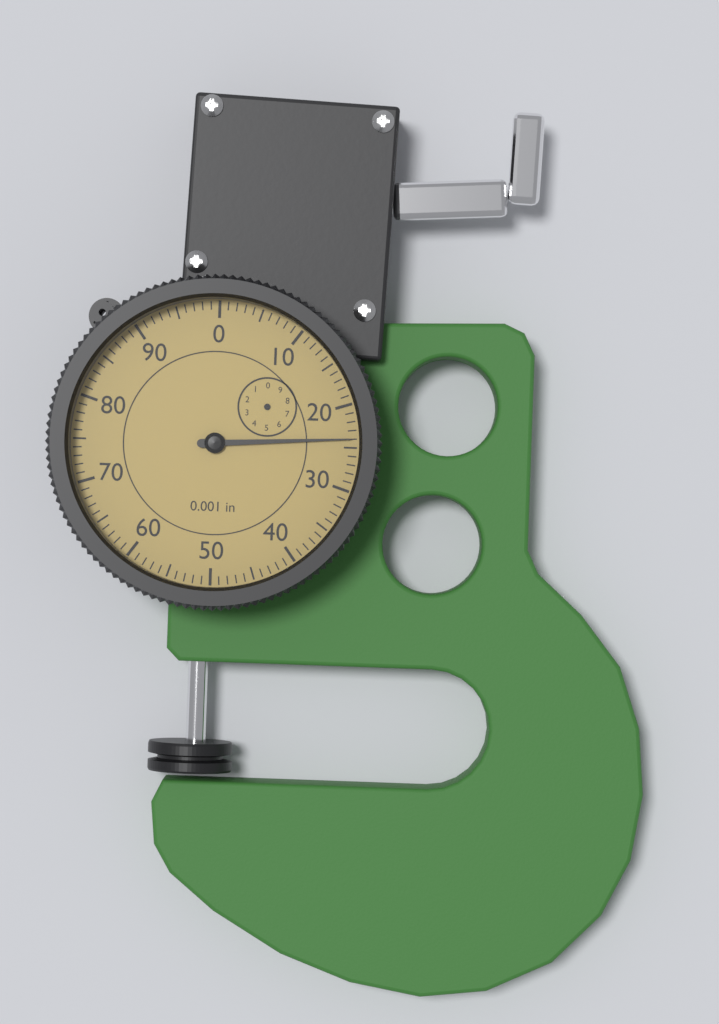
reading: 24 0.001 in
